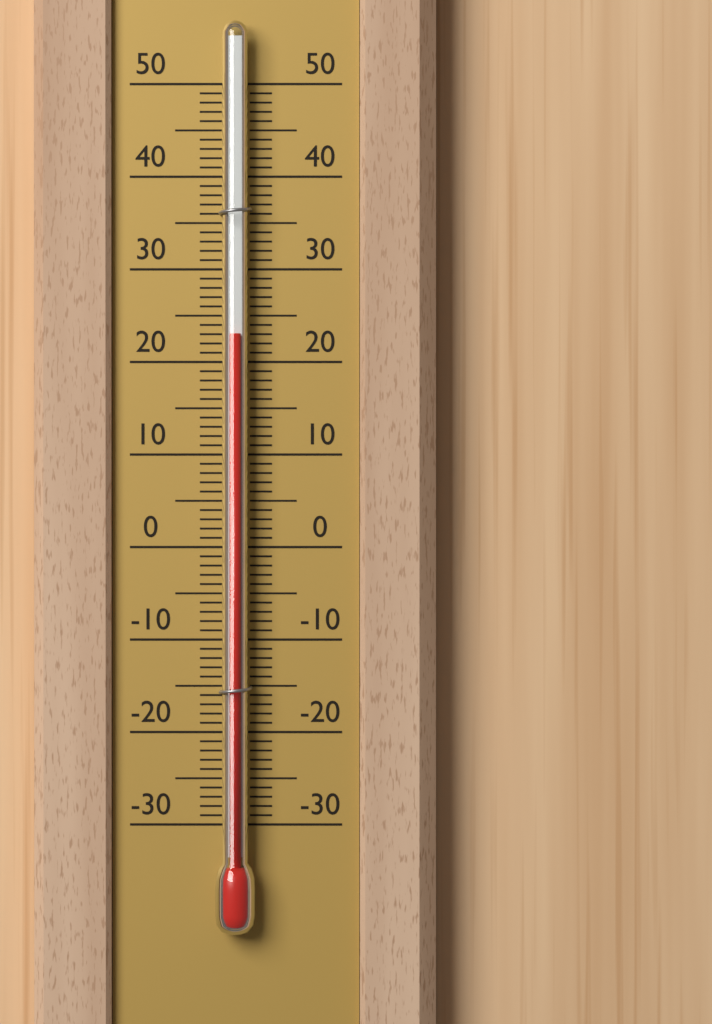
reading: 23 (no unit)
